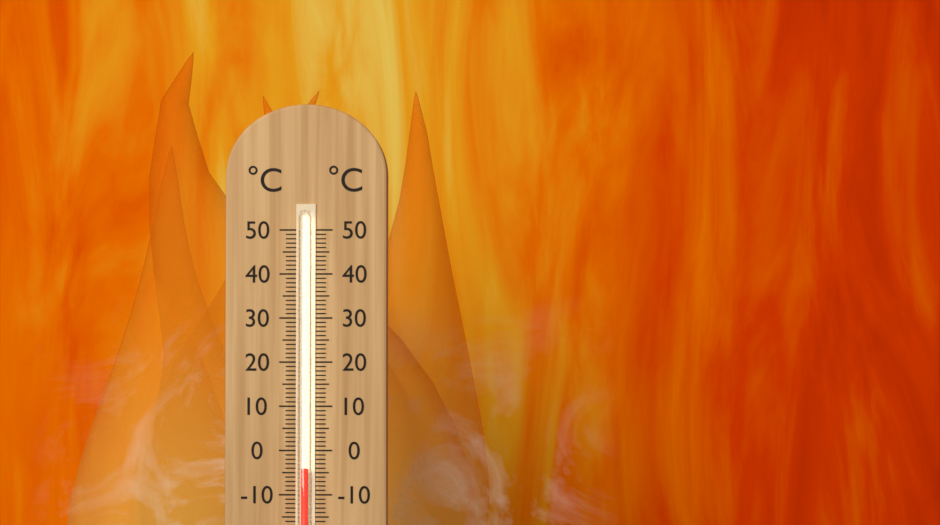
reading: -4 °C
